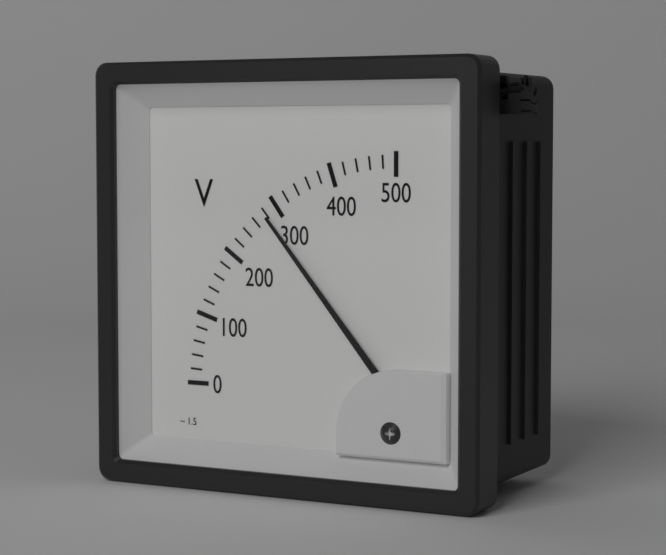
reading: 280 V
